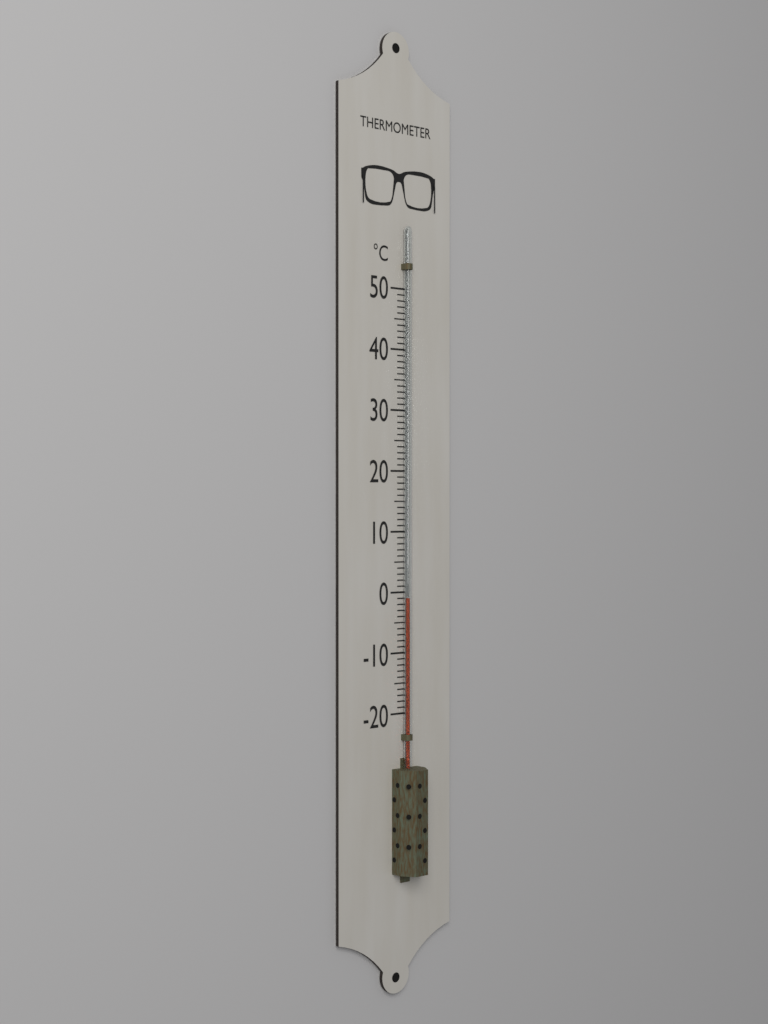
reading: -1 °C
